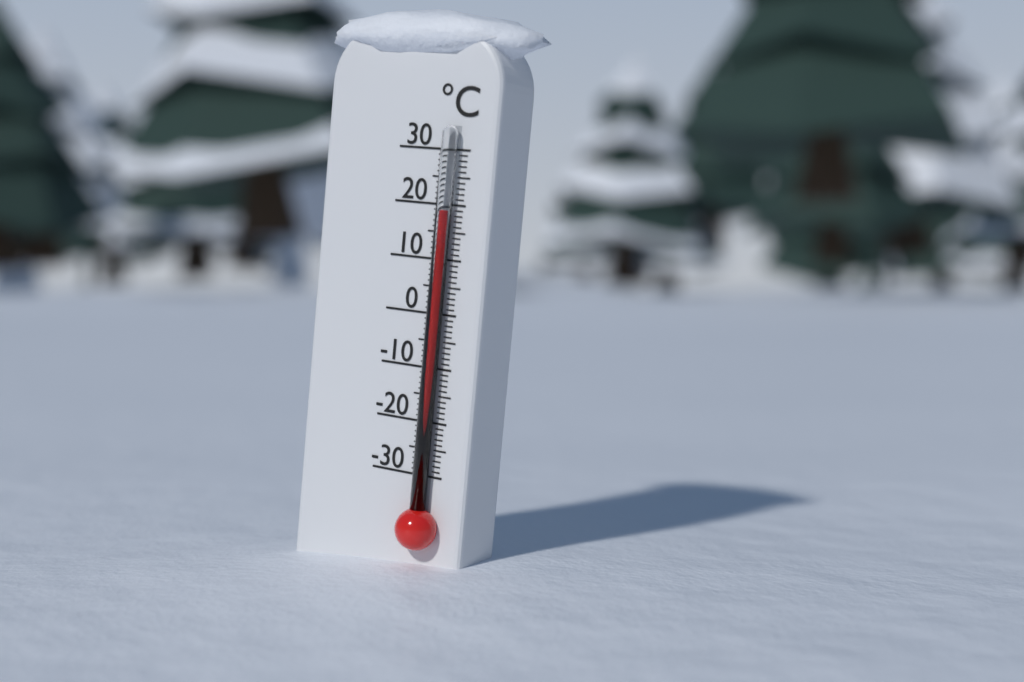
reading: 19 °C
